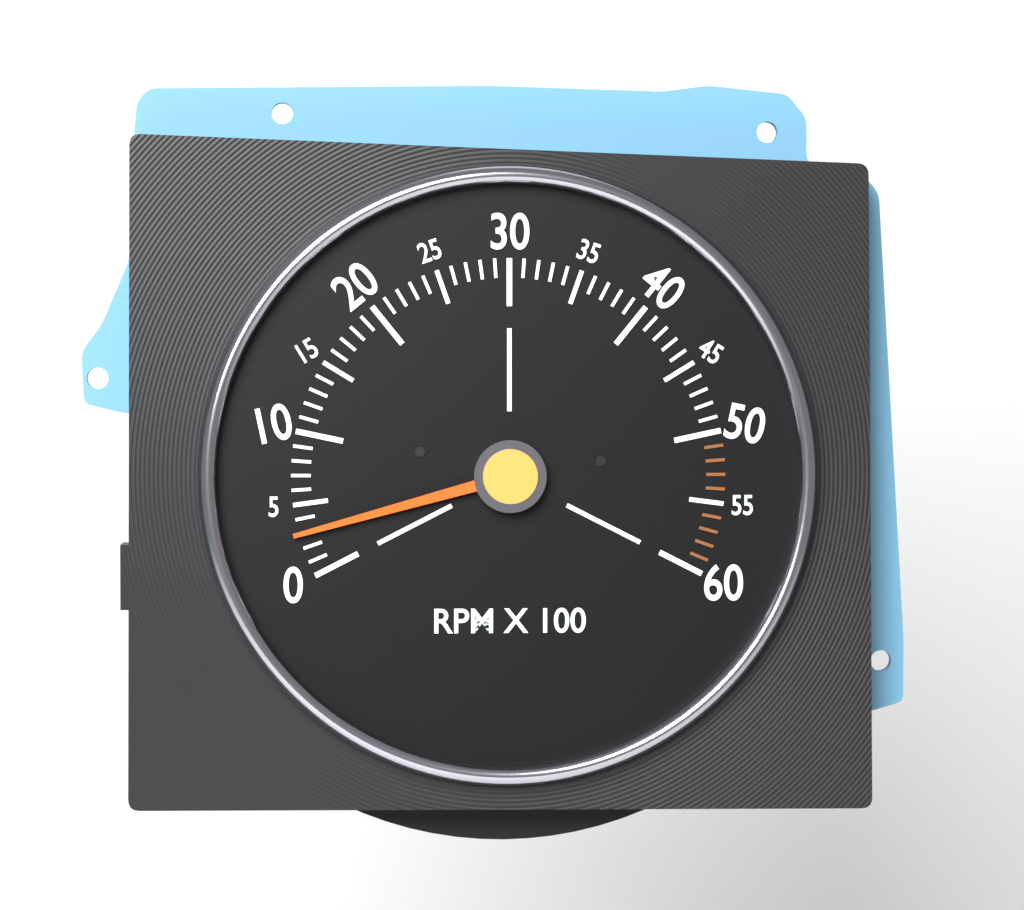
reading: 300 RPM
